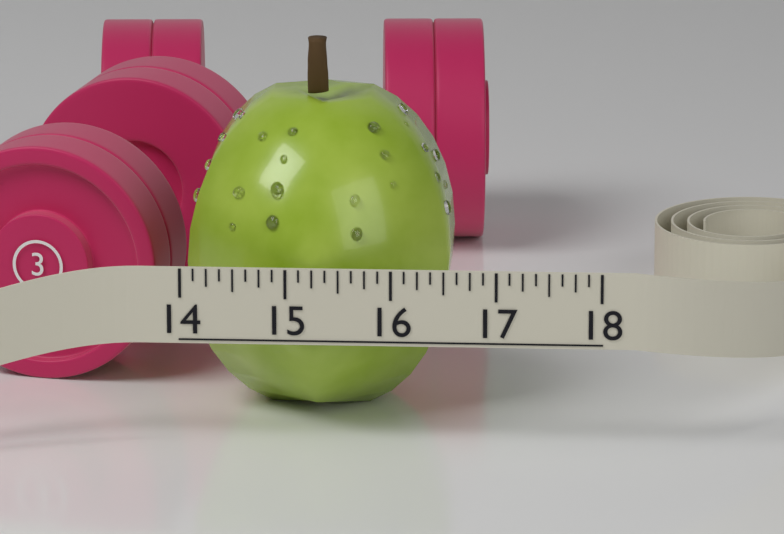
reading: 16.500 (no unit)
